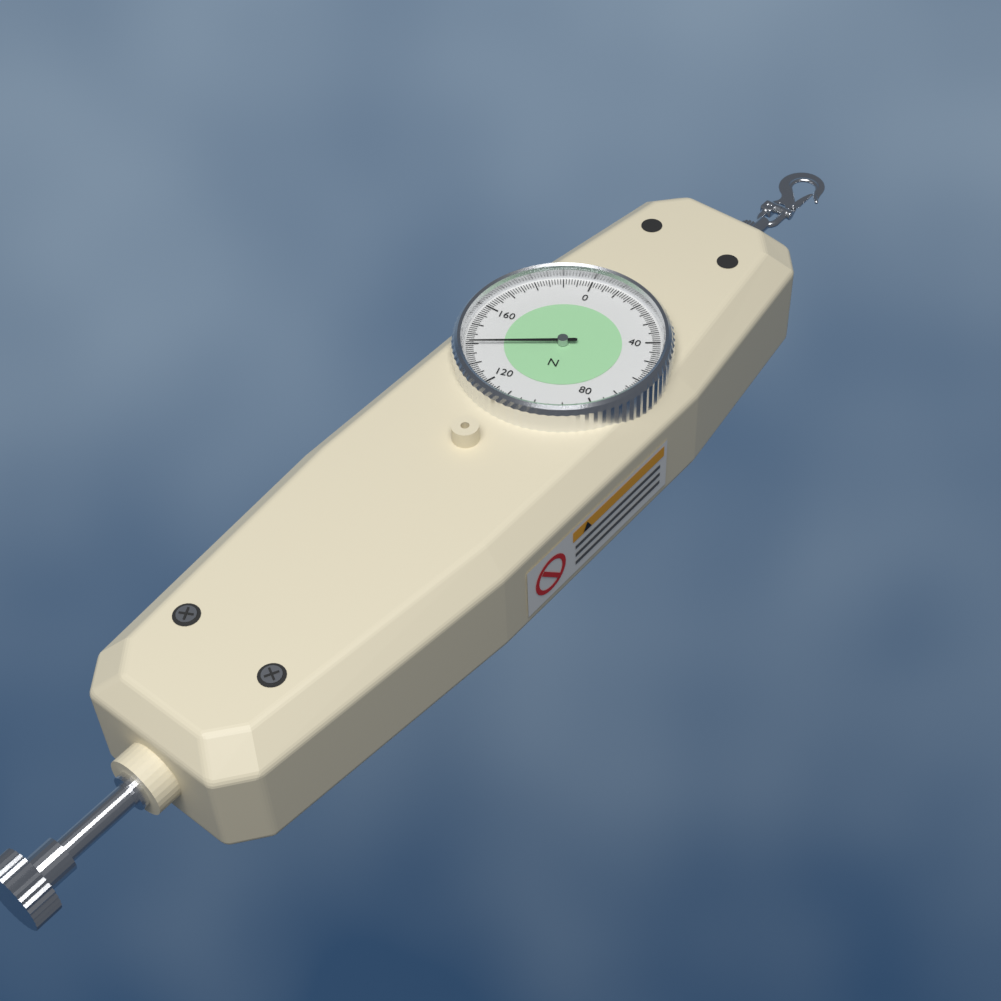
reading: 140 N
